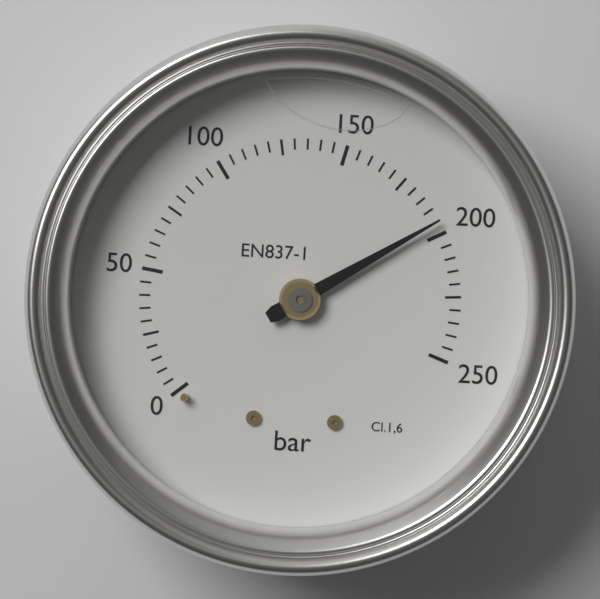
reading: 195 bar
